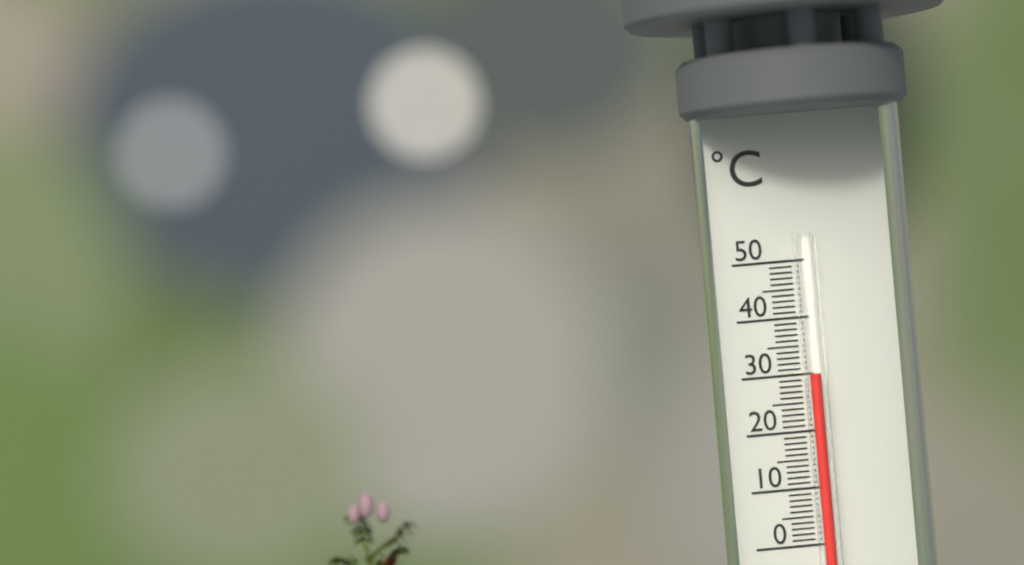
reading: 30 °C
